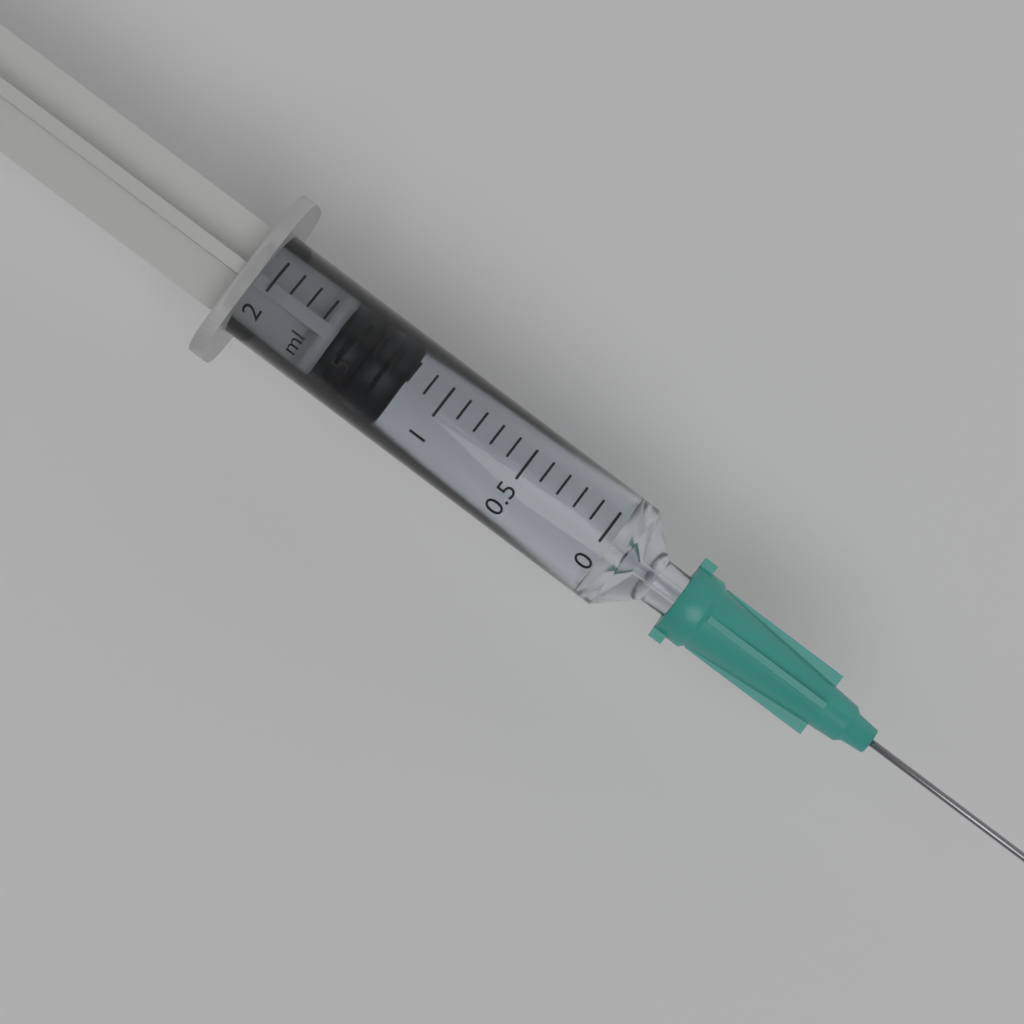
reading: 1.2 ml
